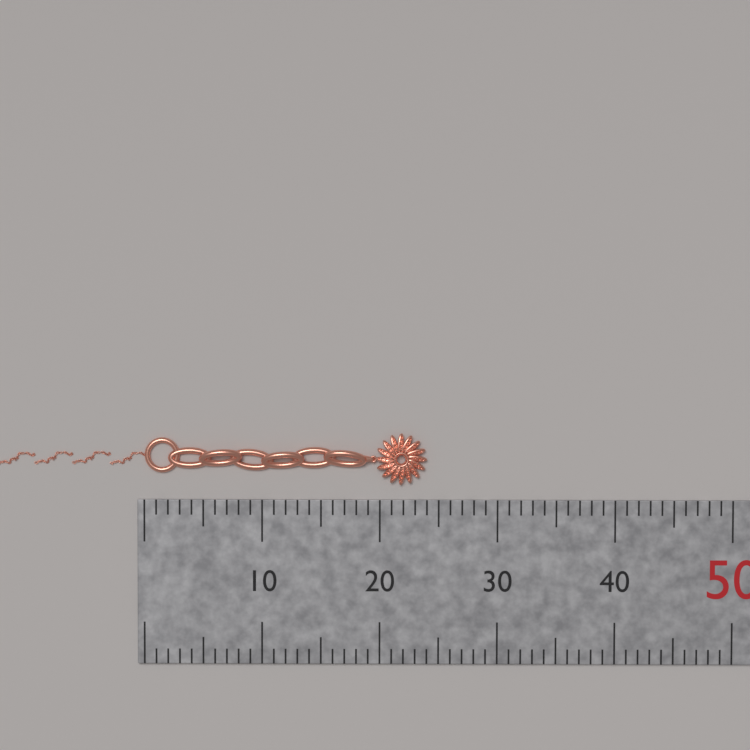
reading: 24 mm
